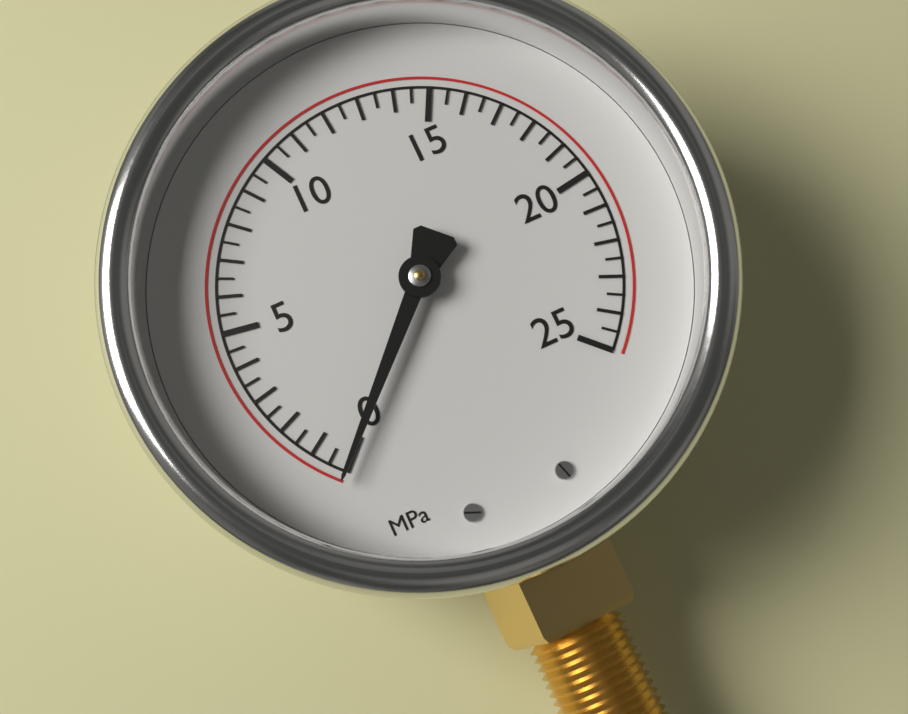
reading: 0.0 MPa
